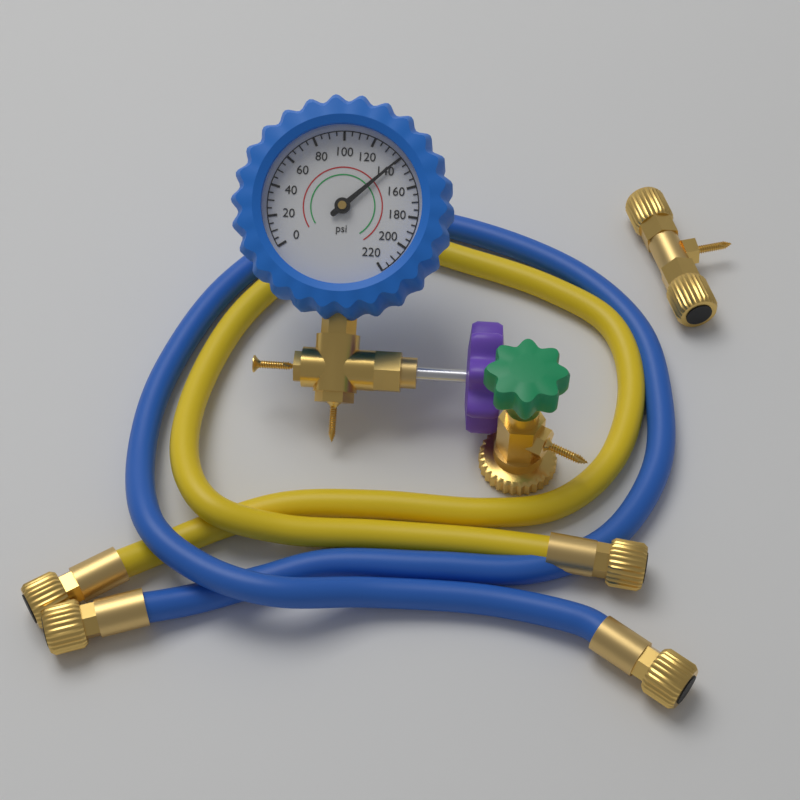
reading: 140 psi
